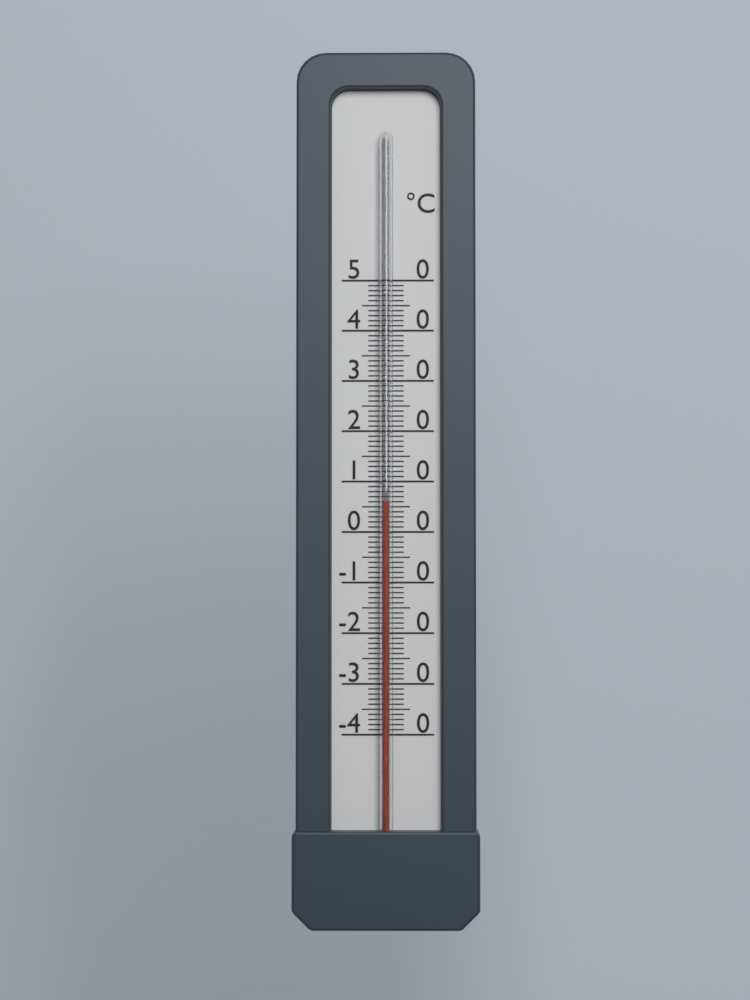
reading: 6 °C
